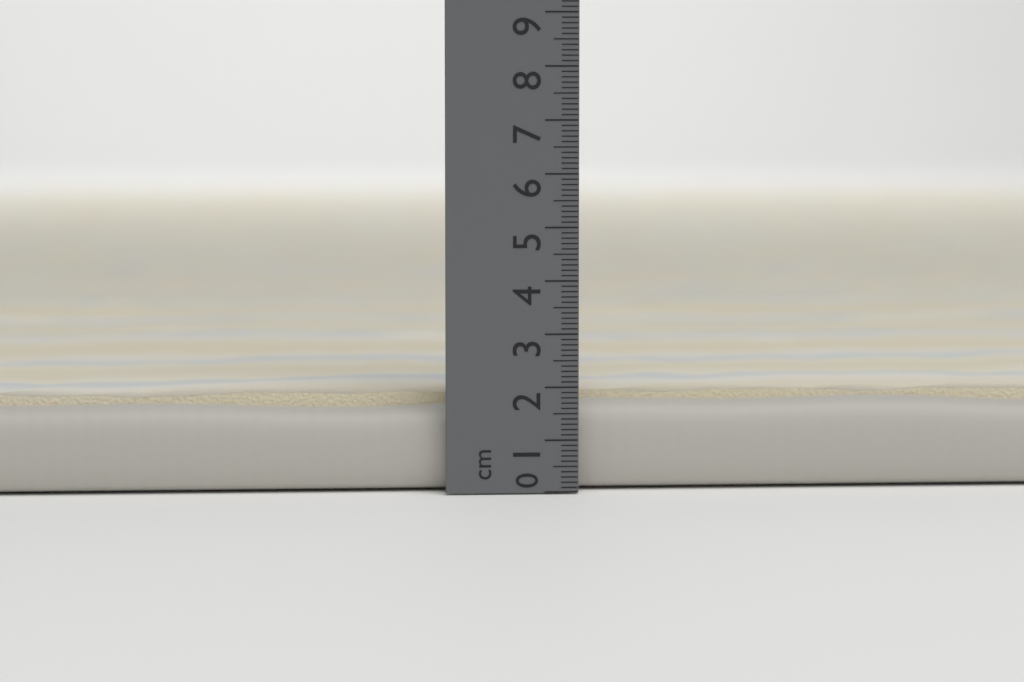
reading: 1.9 cm
